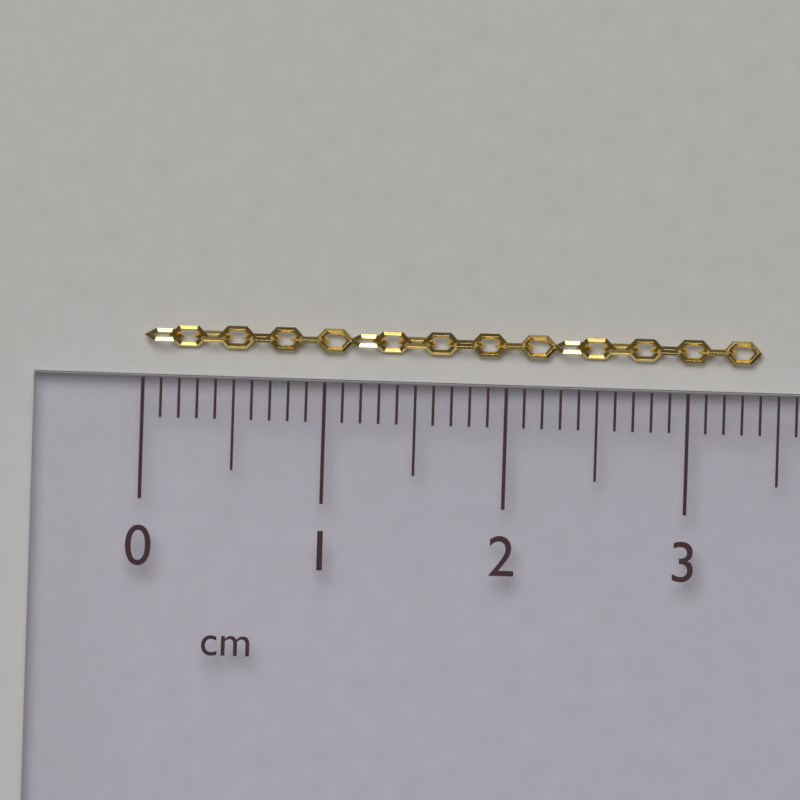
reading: 3.4 cm
